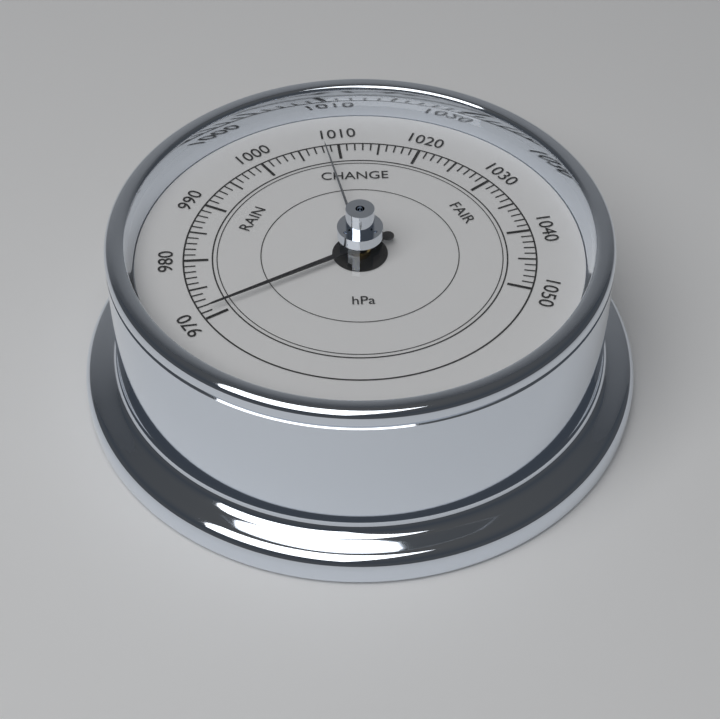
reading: 971 hPa
